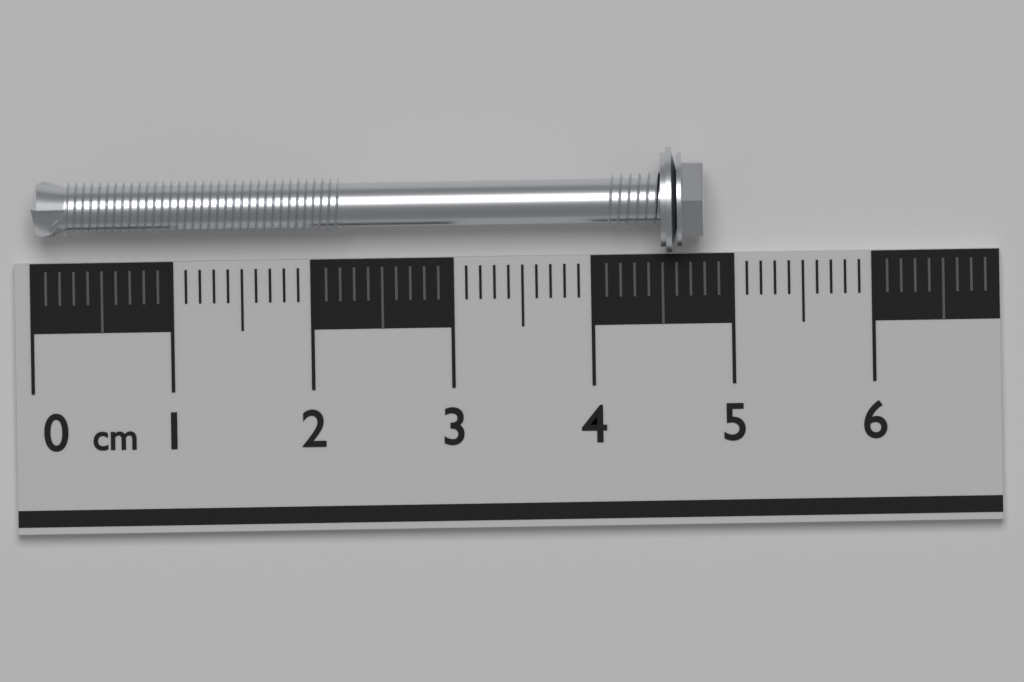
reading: 4.8 cm
